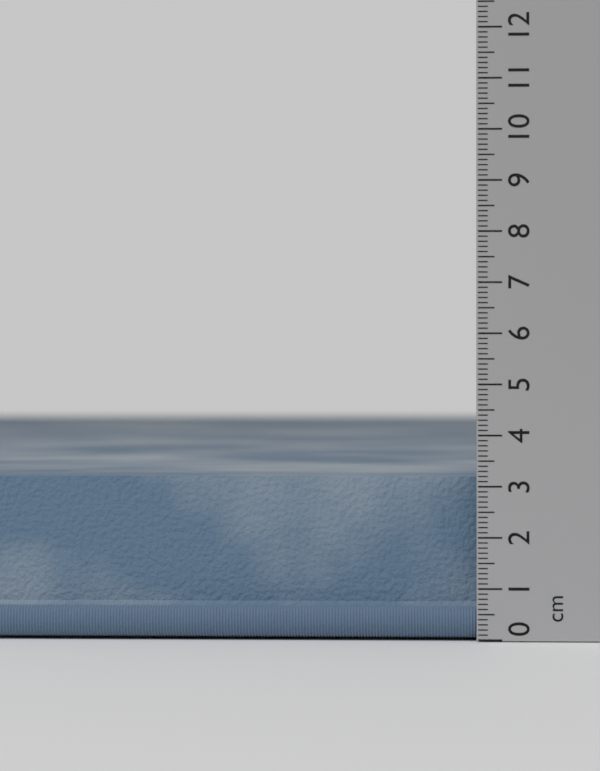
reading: 3.3 cm
